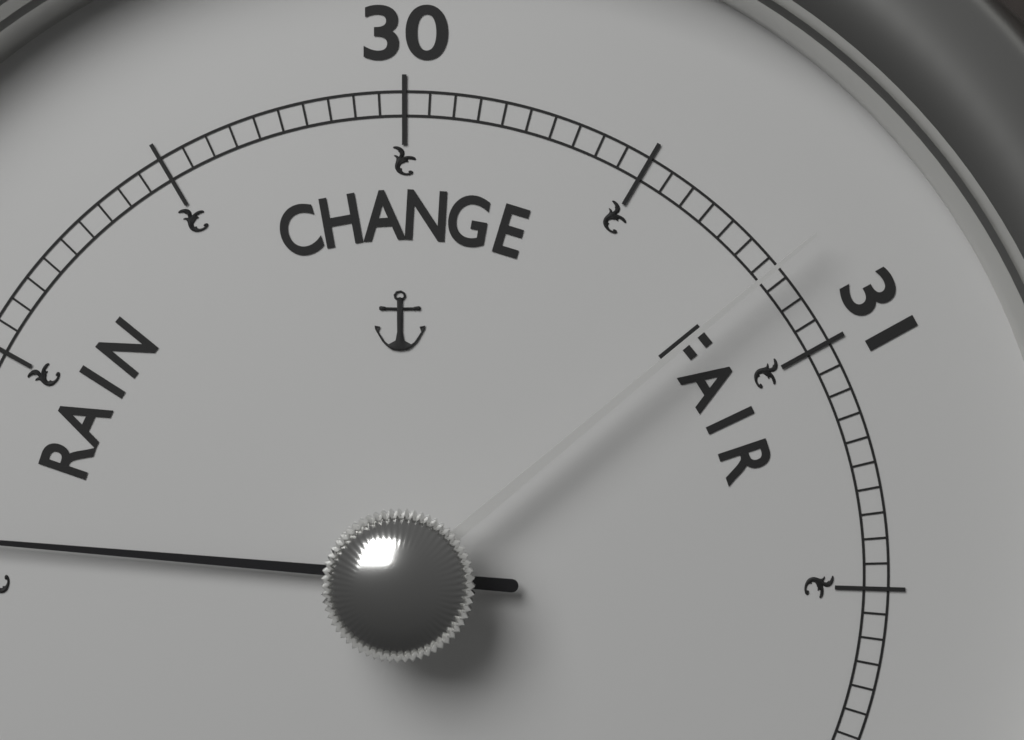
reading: 28.60 (no unit)
